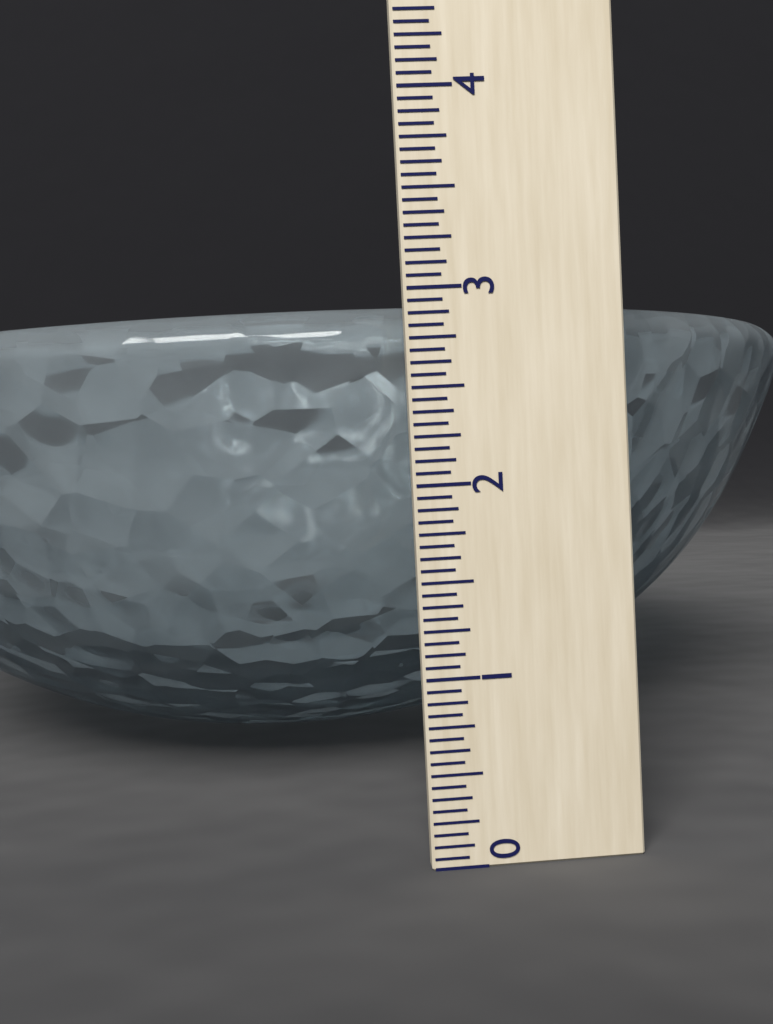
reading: 2.9375 (no unit)
